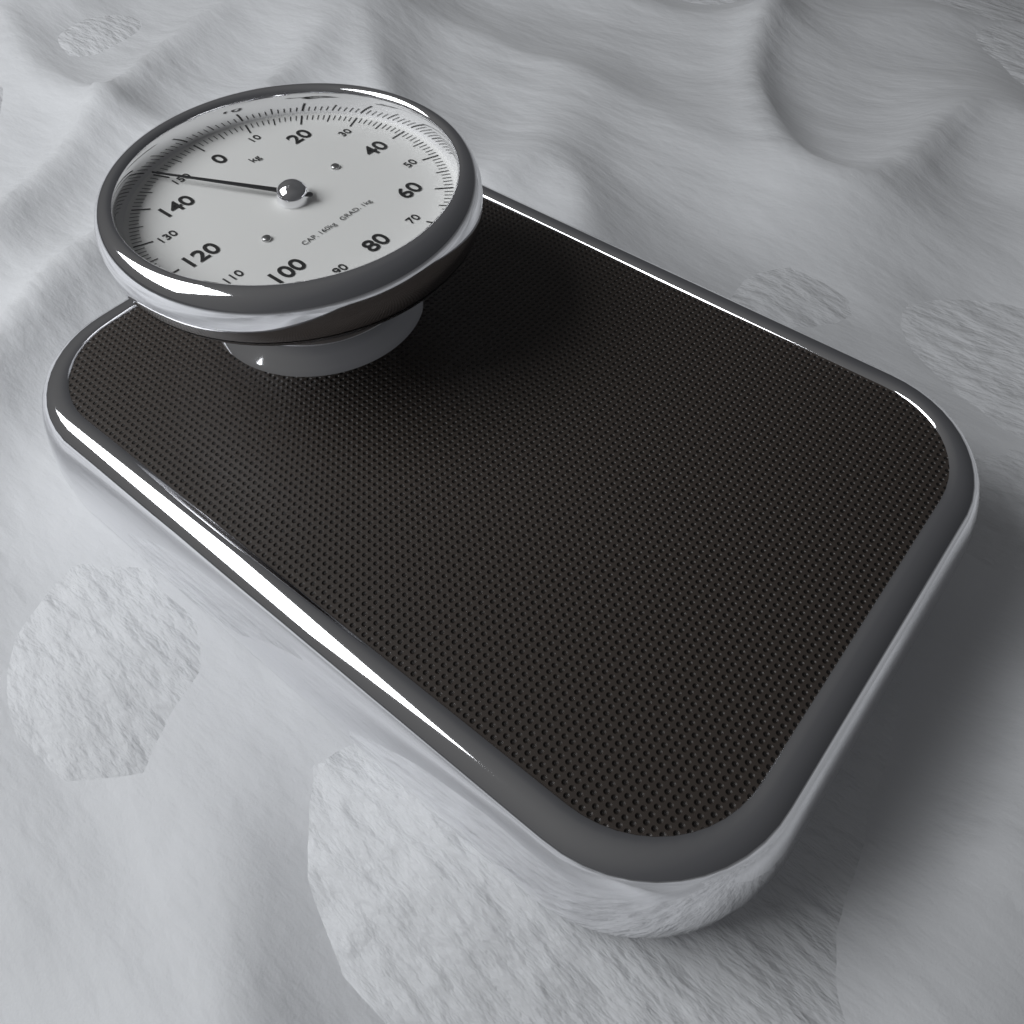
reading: 149 kg
